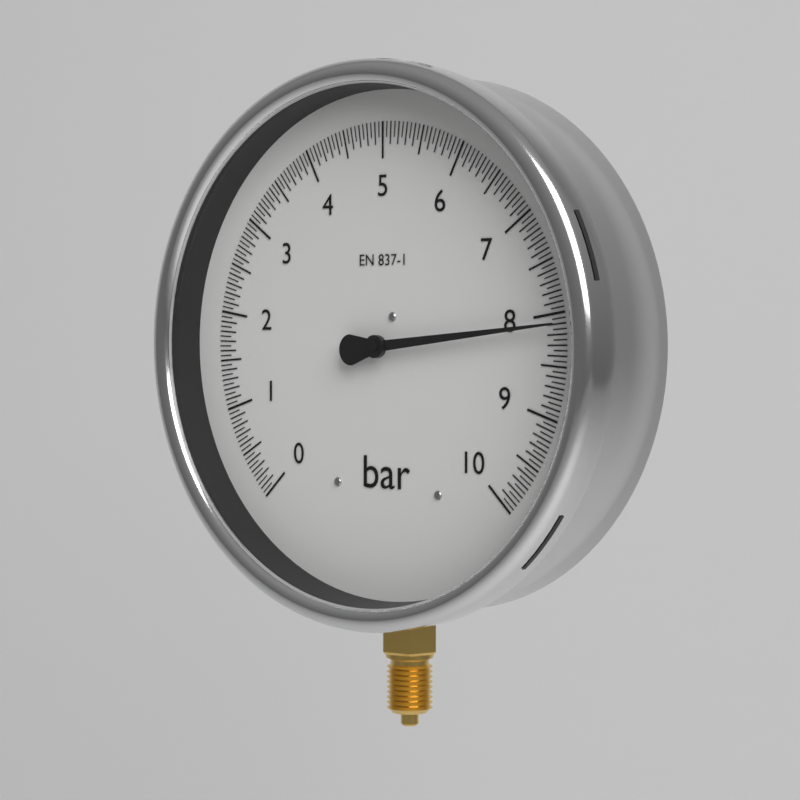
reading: 8.10 bar
